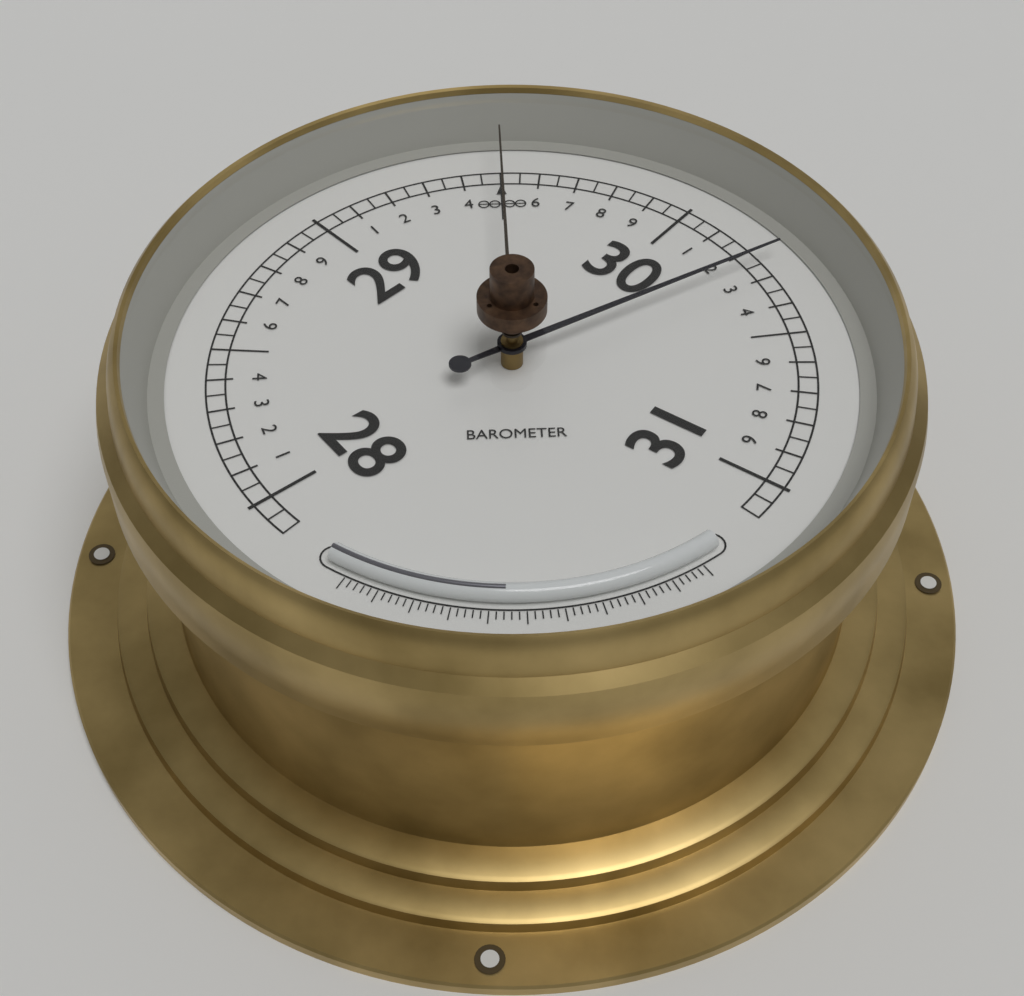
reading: 30.25 (no unit)
